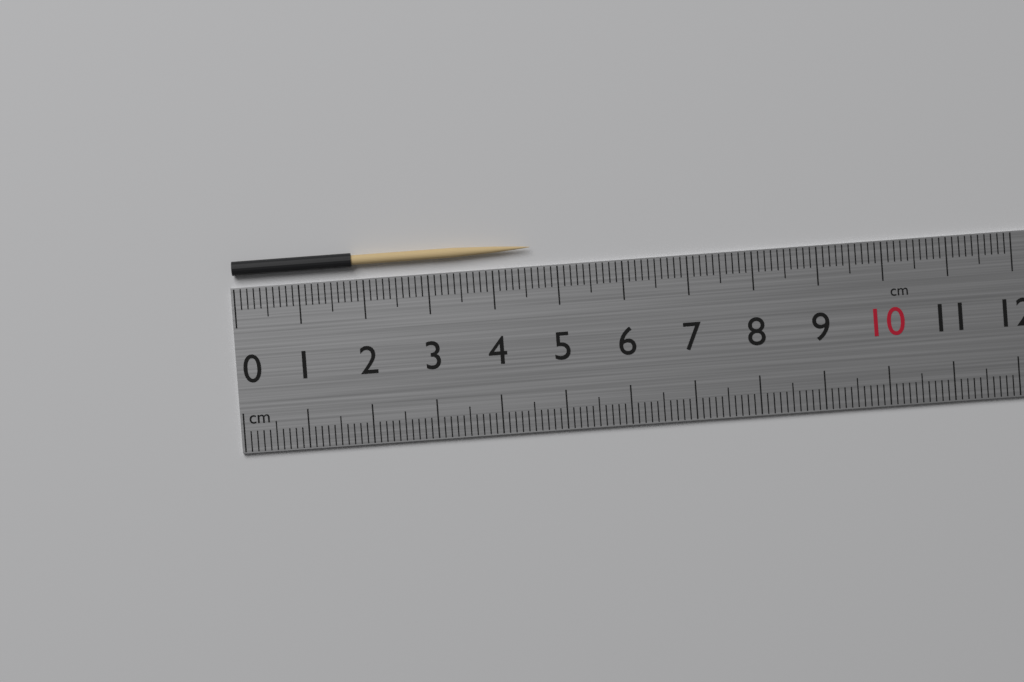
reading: 4.6 cm
